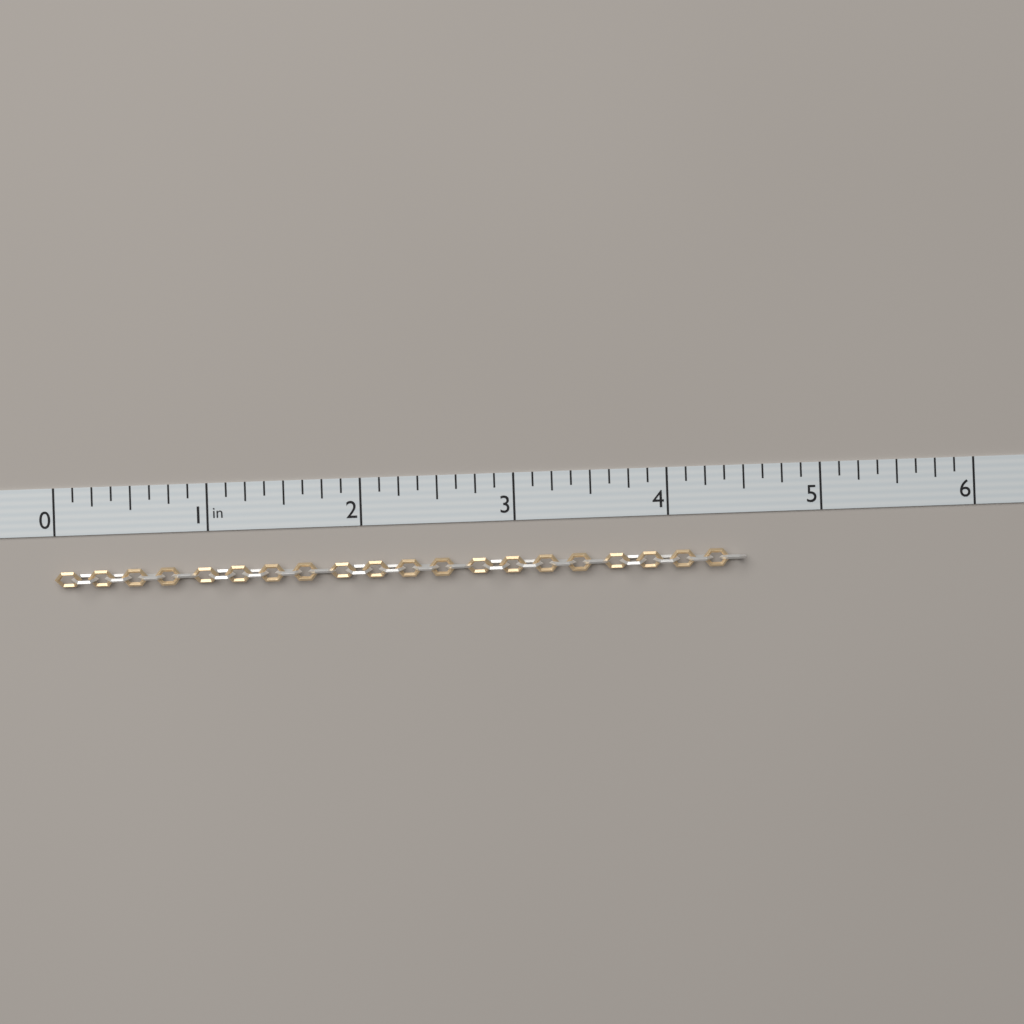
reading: 4.500 in
